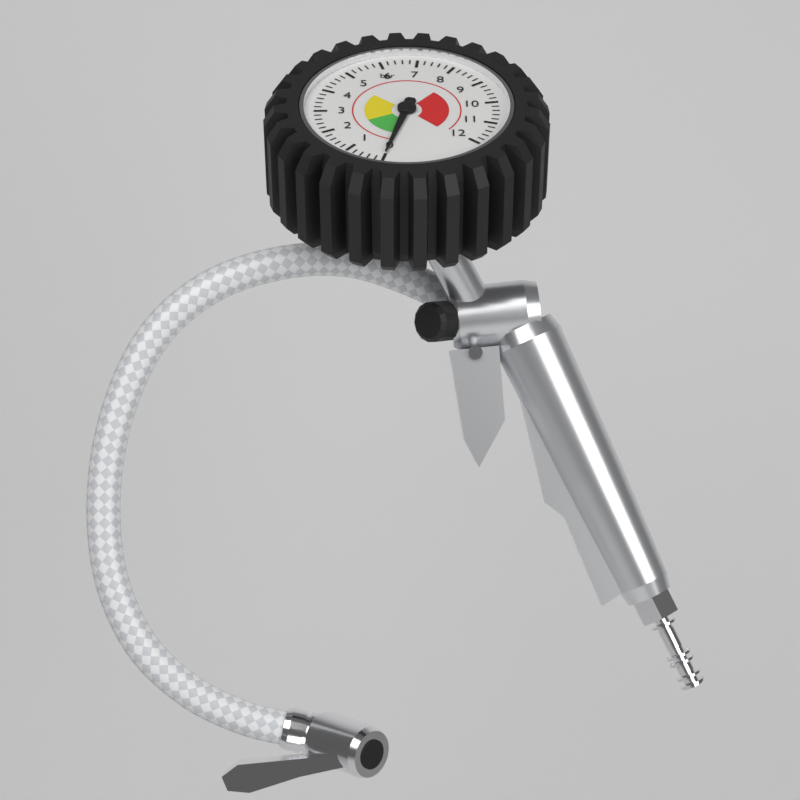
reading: 0.0 bar
